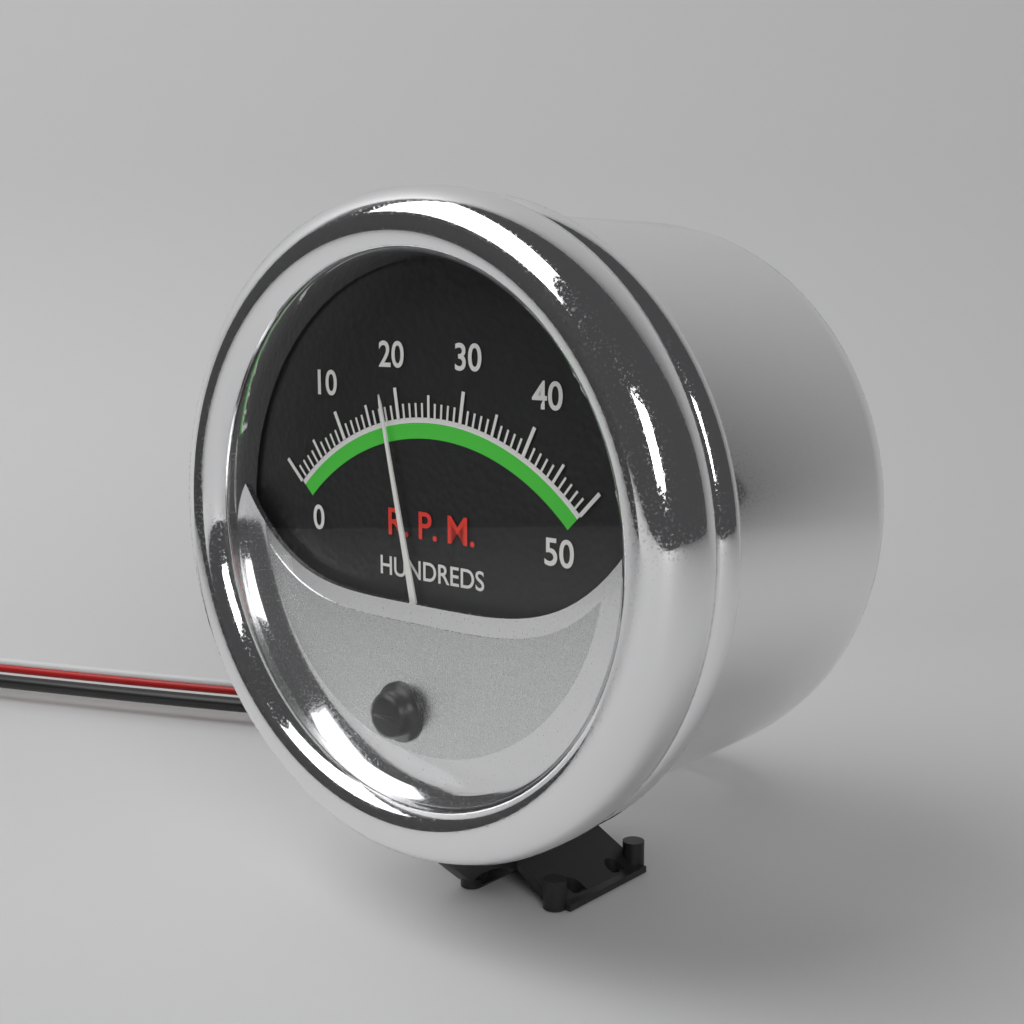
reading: 18 RPM x100
